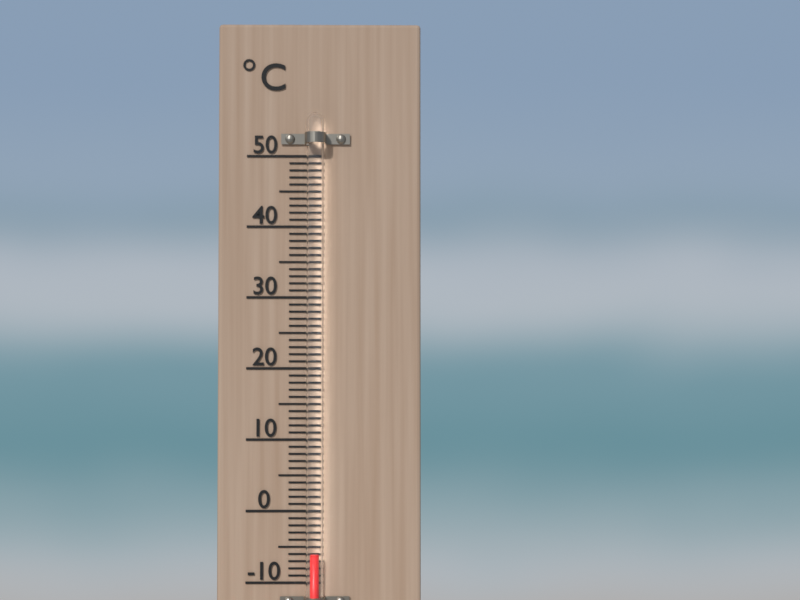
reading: -6 °C
